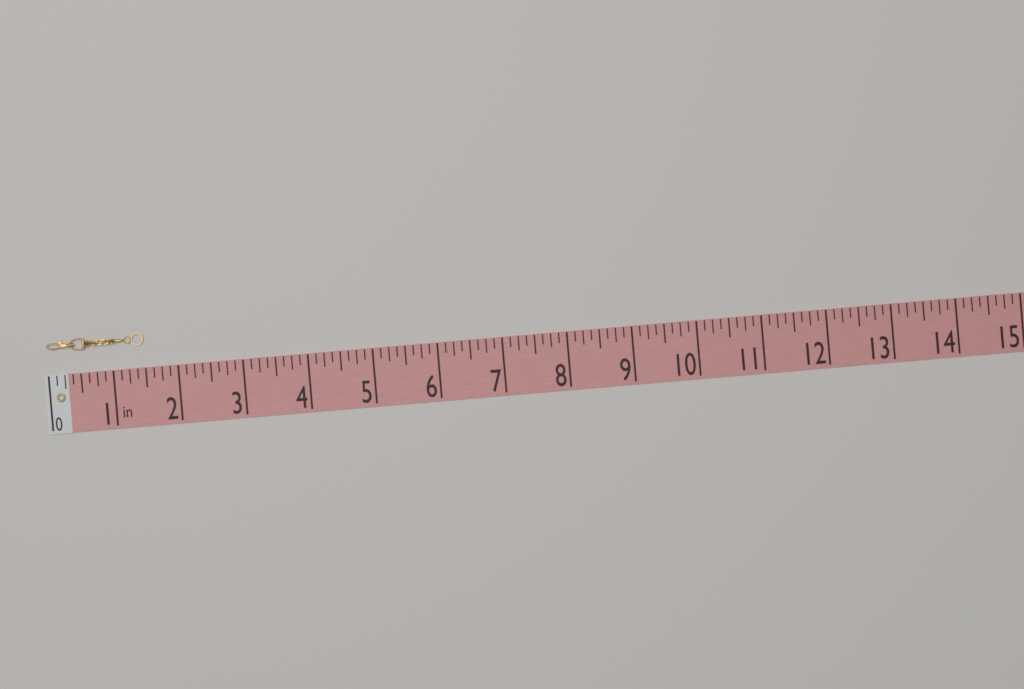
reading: 1.500 in
